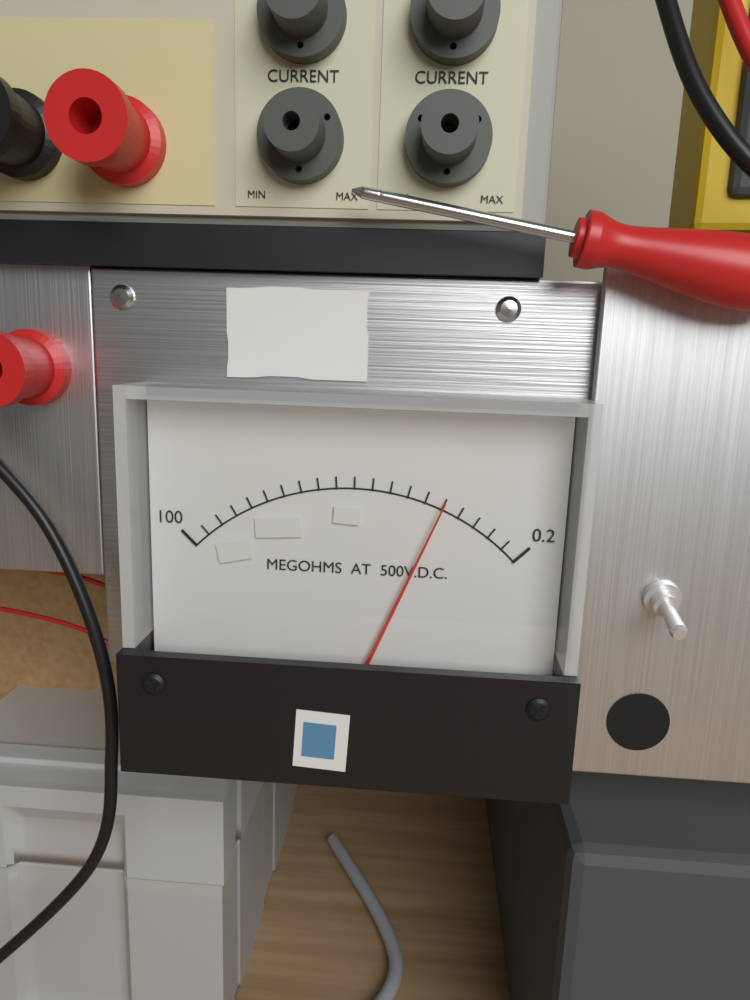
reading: 25.15 MΩ
